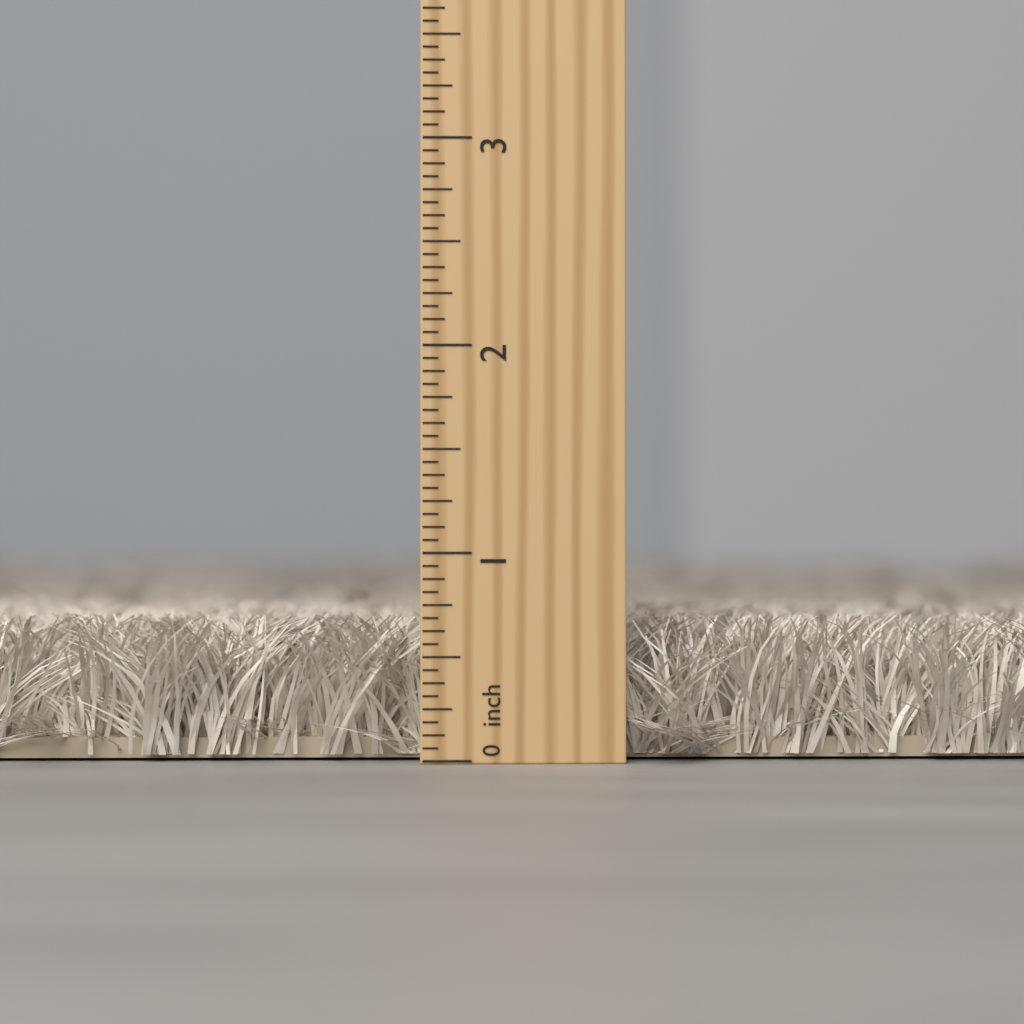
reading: 0.6875 inch
